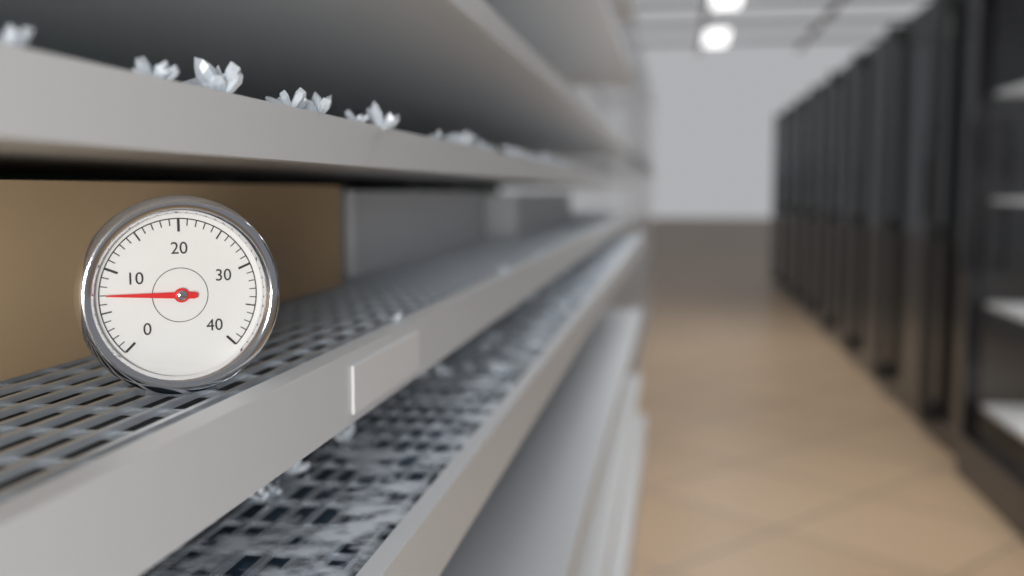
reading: 7 (no unit)
